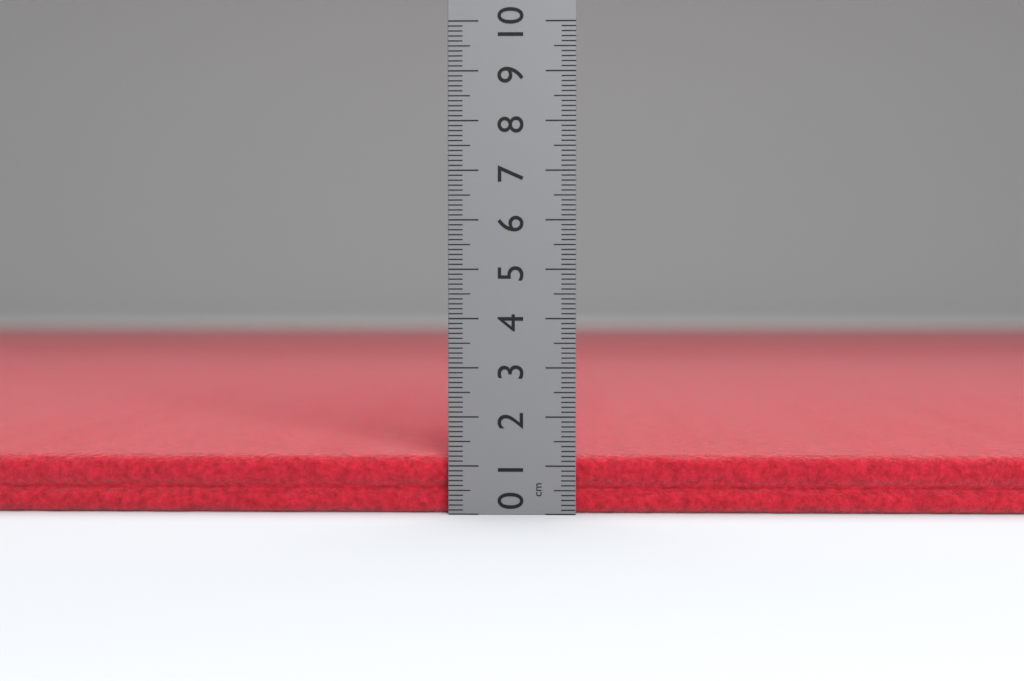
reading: 1.2 cm
